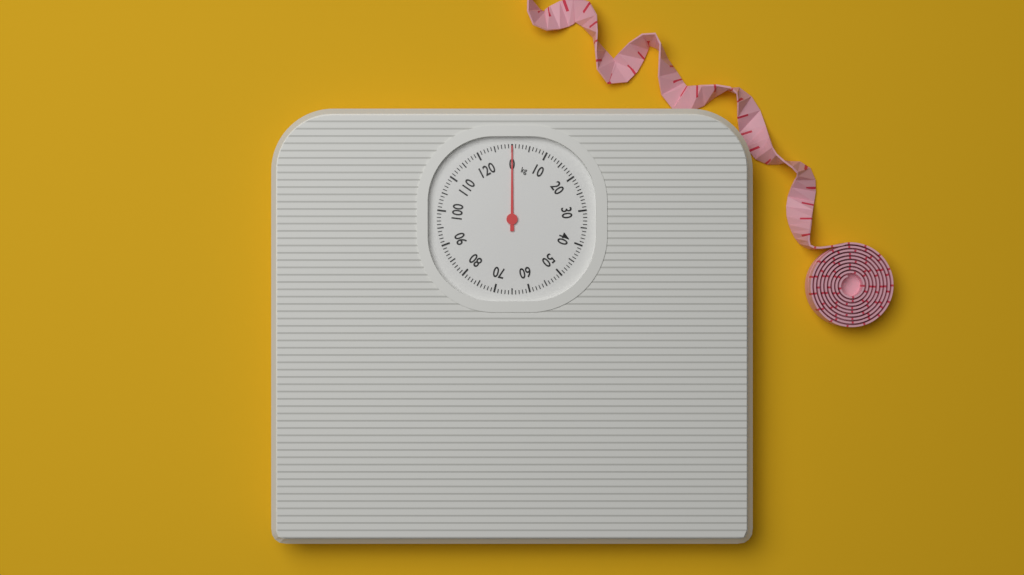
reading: 0 kg
